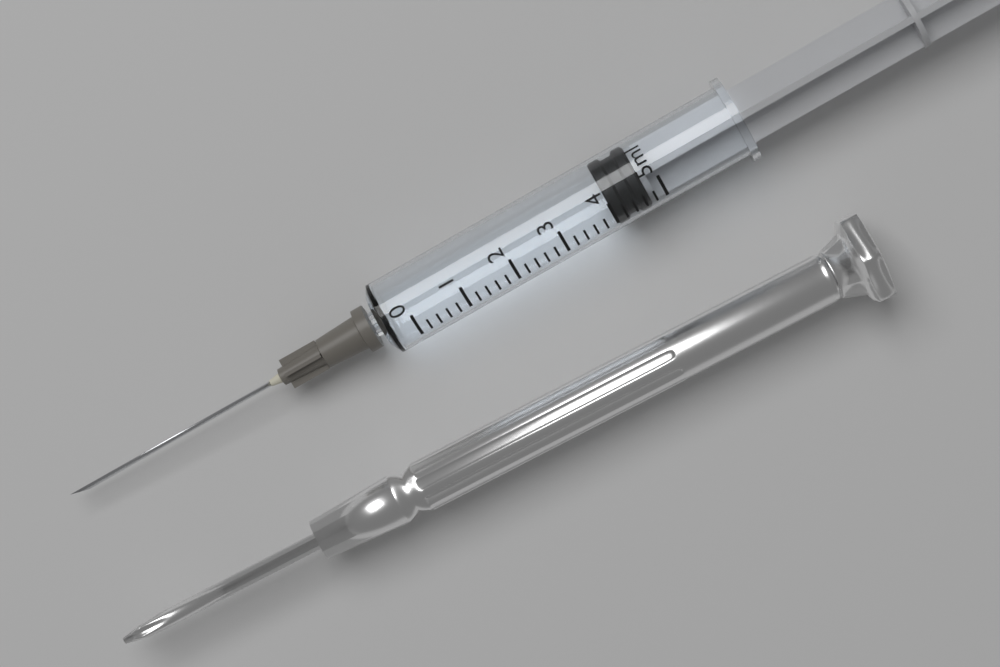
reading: 4.0 ml
